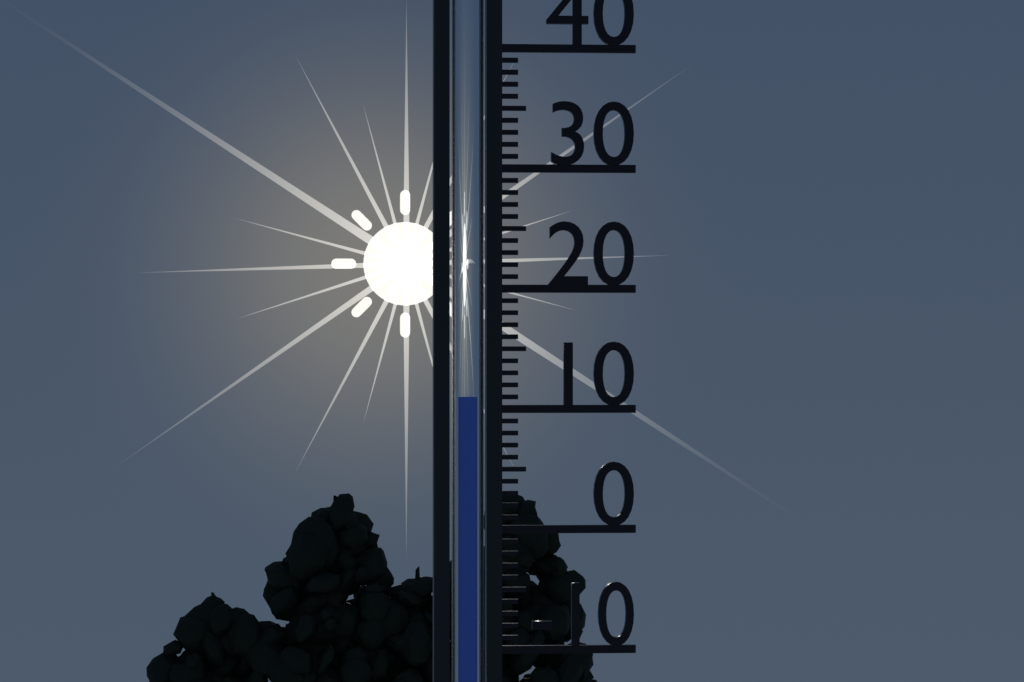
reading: 11 (no unit)
